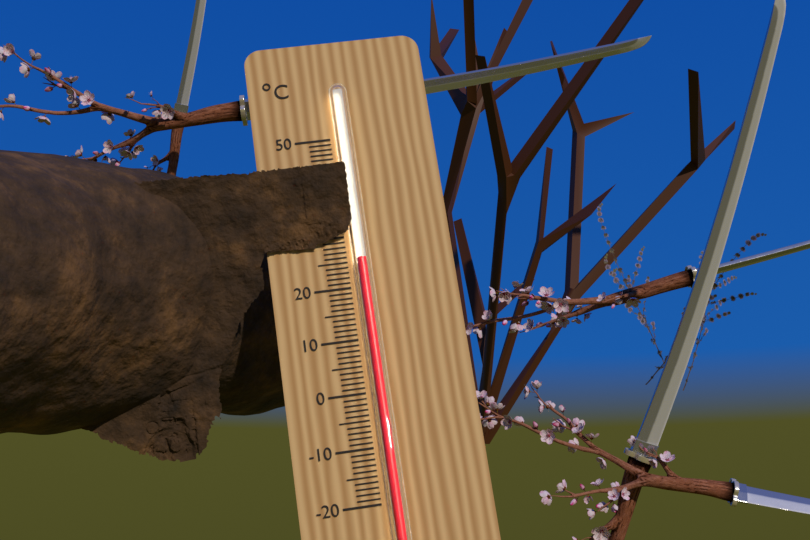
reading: 25 °C
